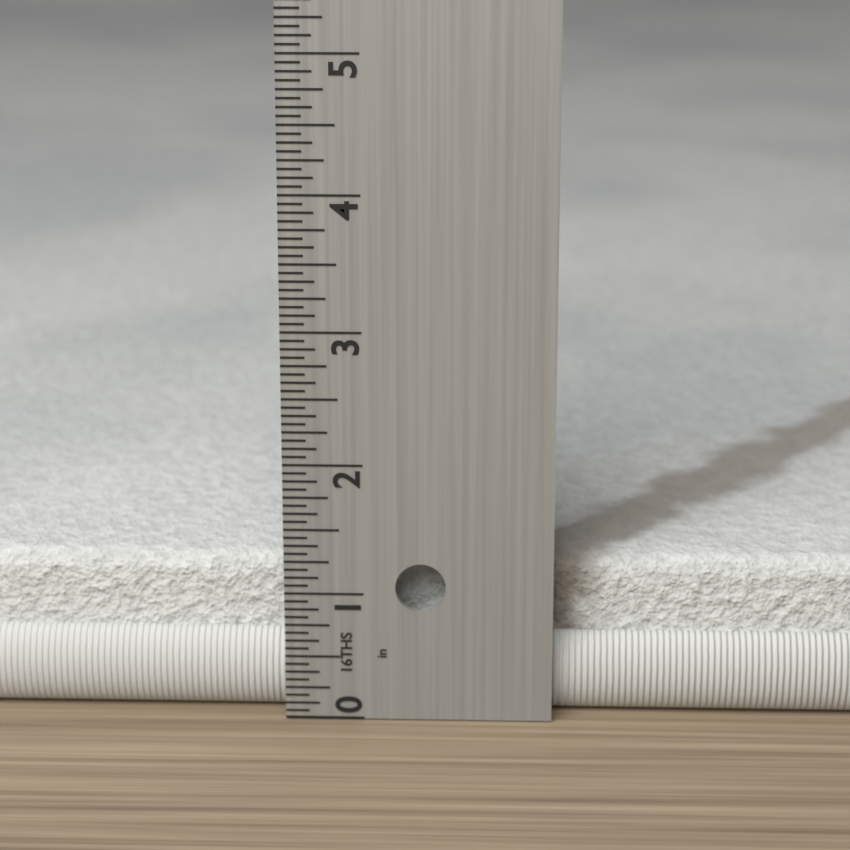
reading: 1.1875 in
